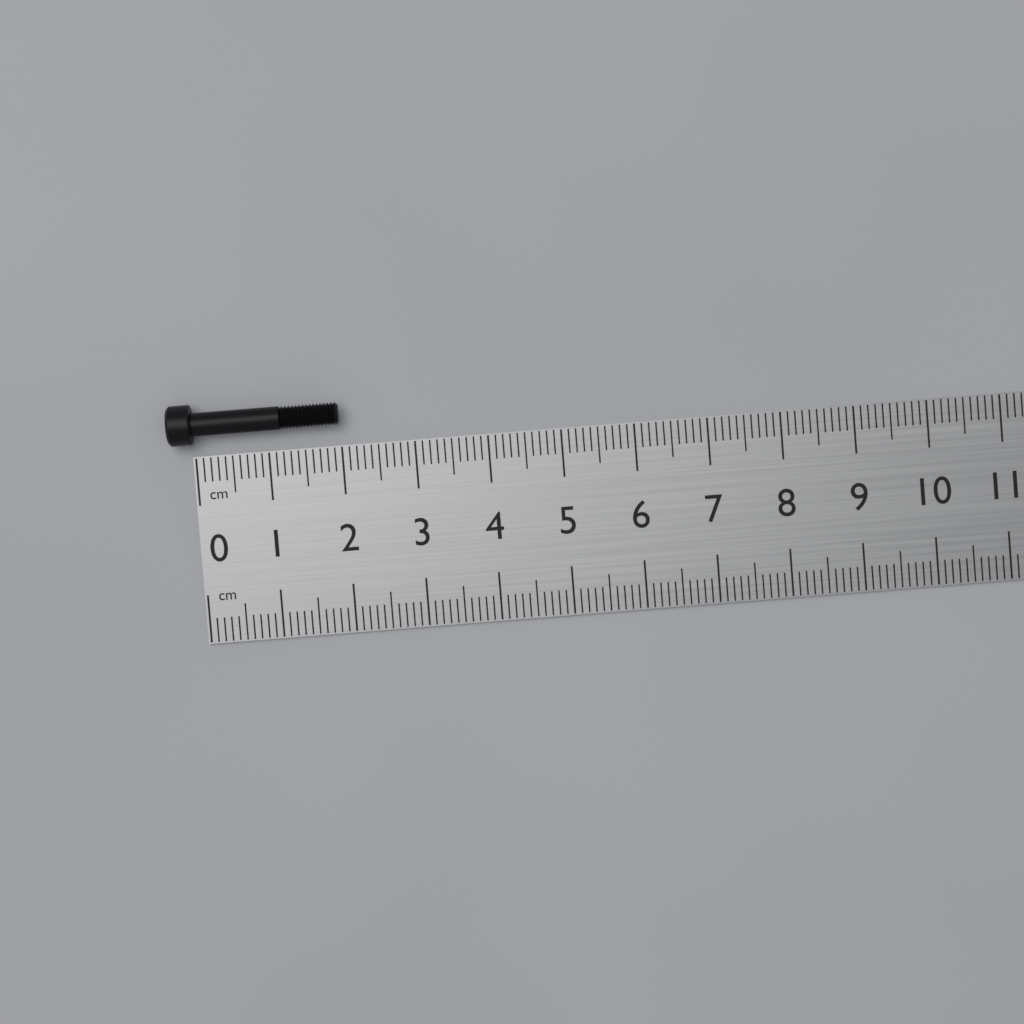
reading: 2.0 cm
